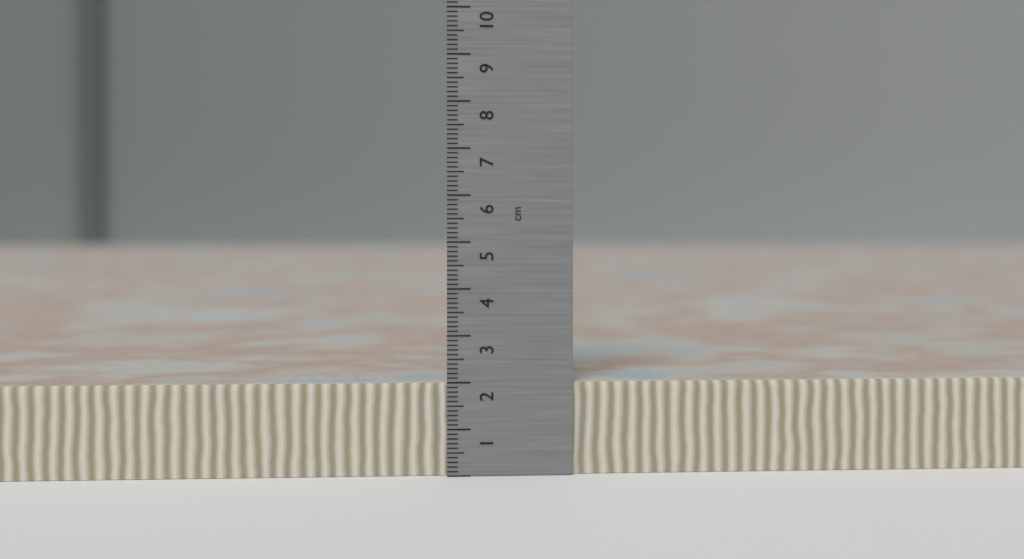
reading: 2.0 cm
